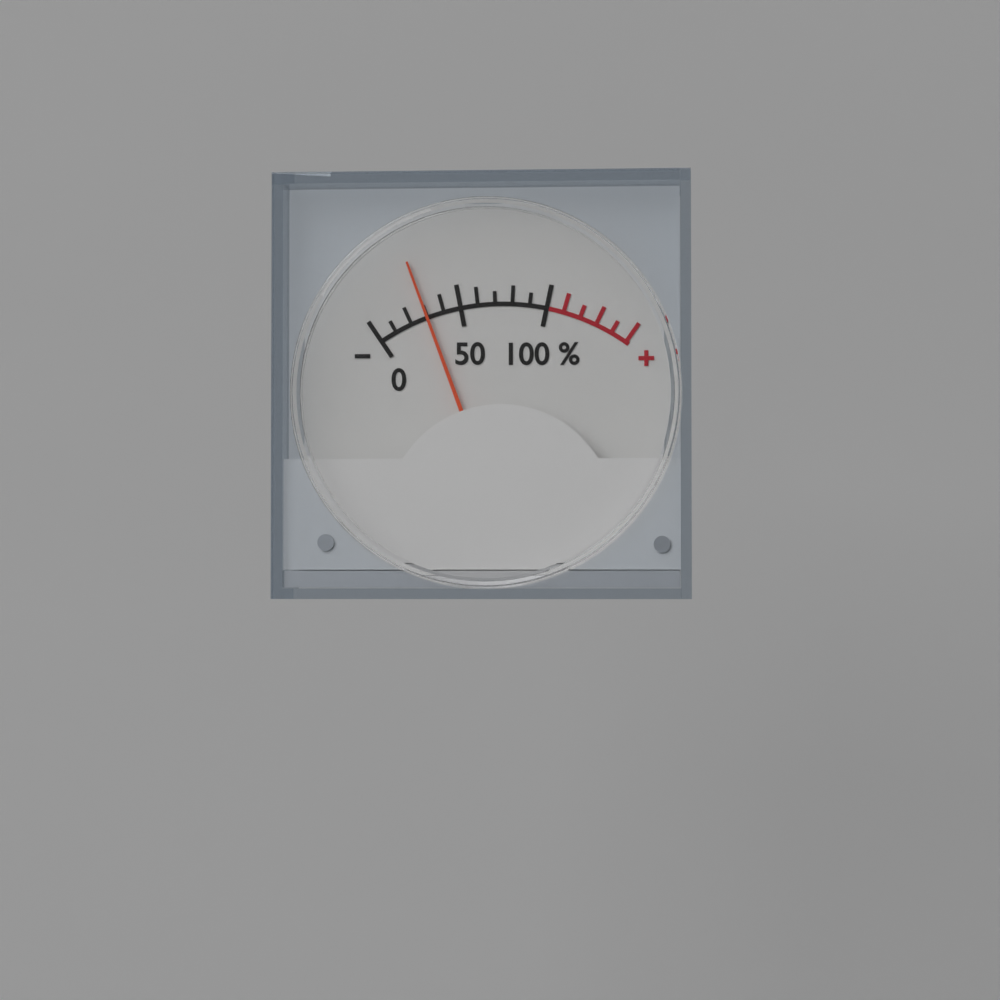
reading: 30 %
